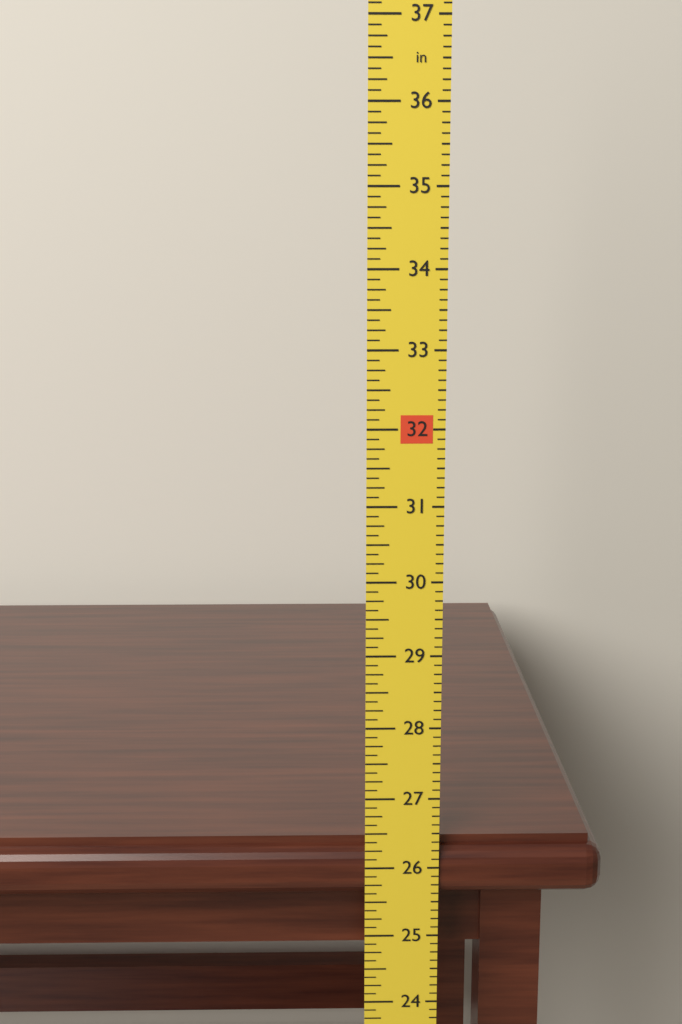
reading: 26.375 in
